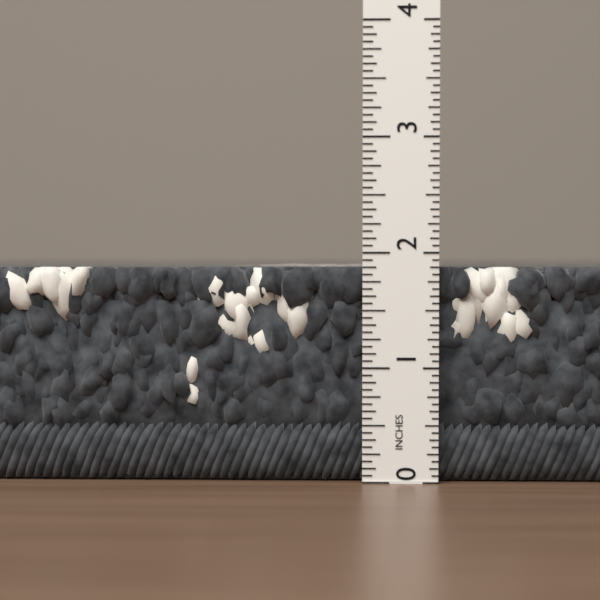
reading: 1.8750 in
